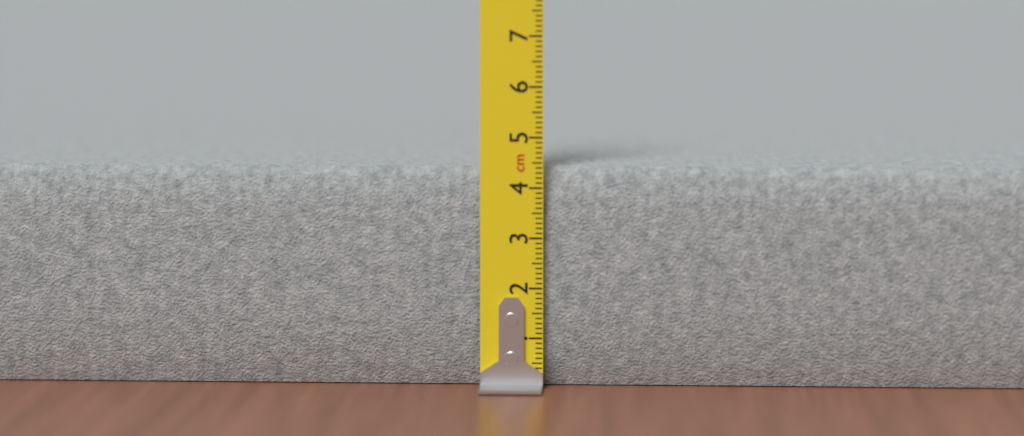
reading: 4.4 cm
